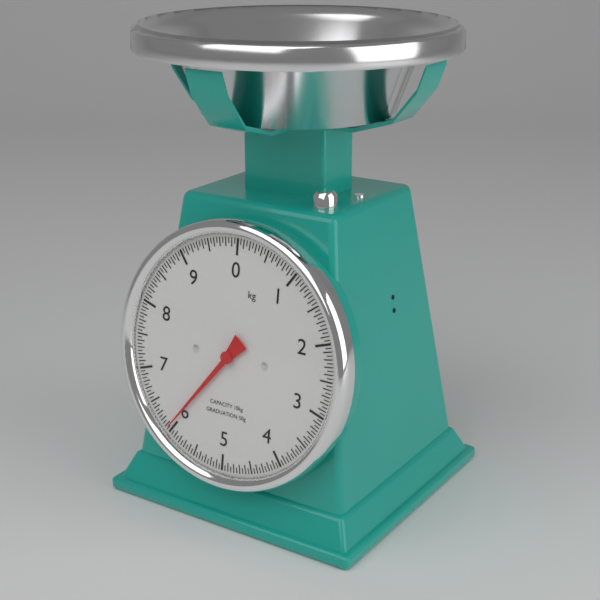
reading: 6.05 kg
